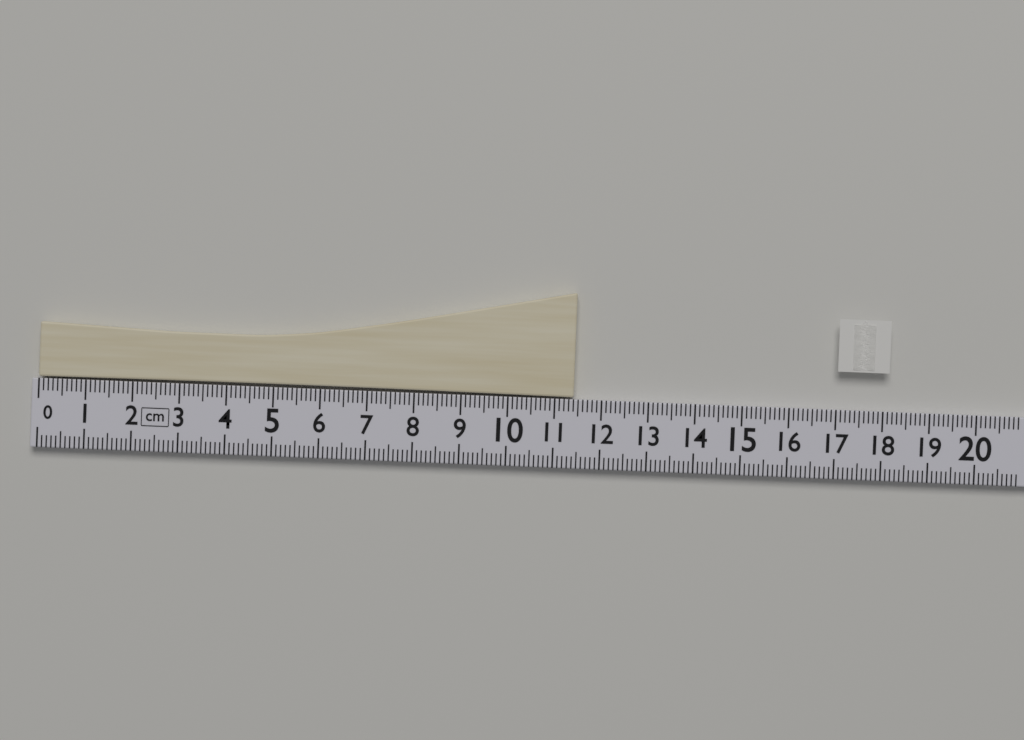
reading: 11.4 cm
